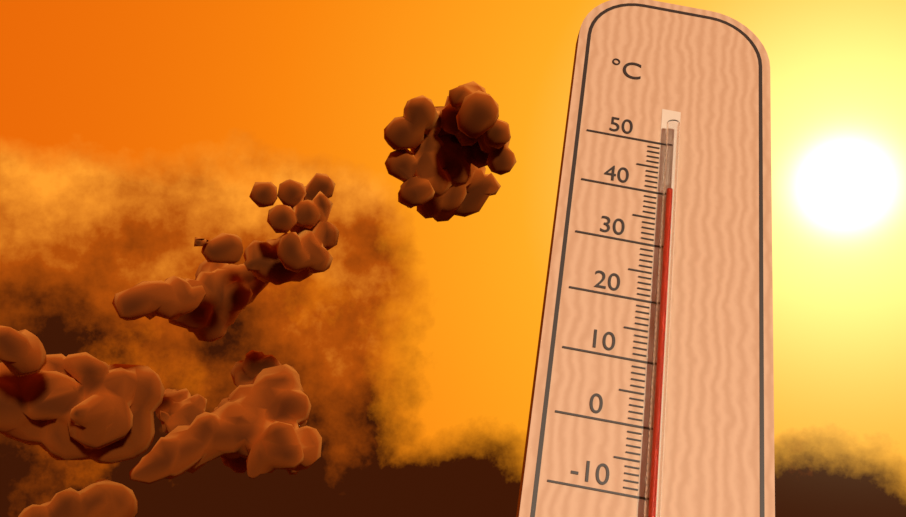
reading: 40 °C
